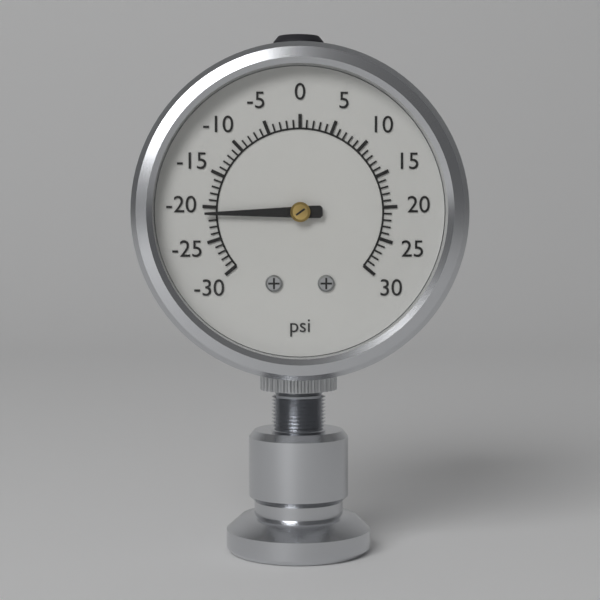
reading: -21 psi
